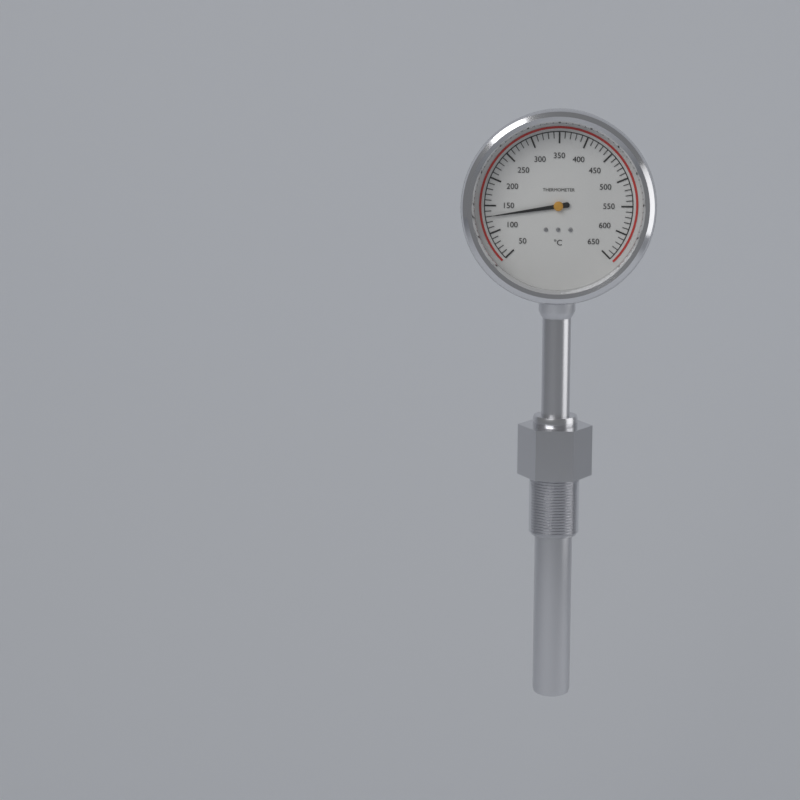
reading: 130 °C
